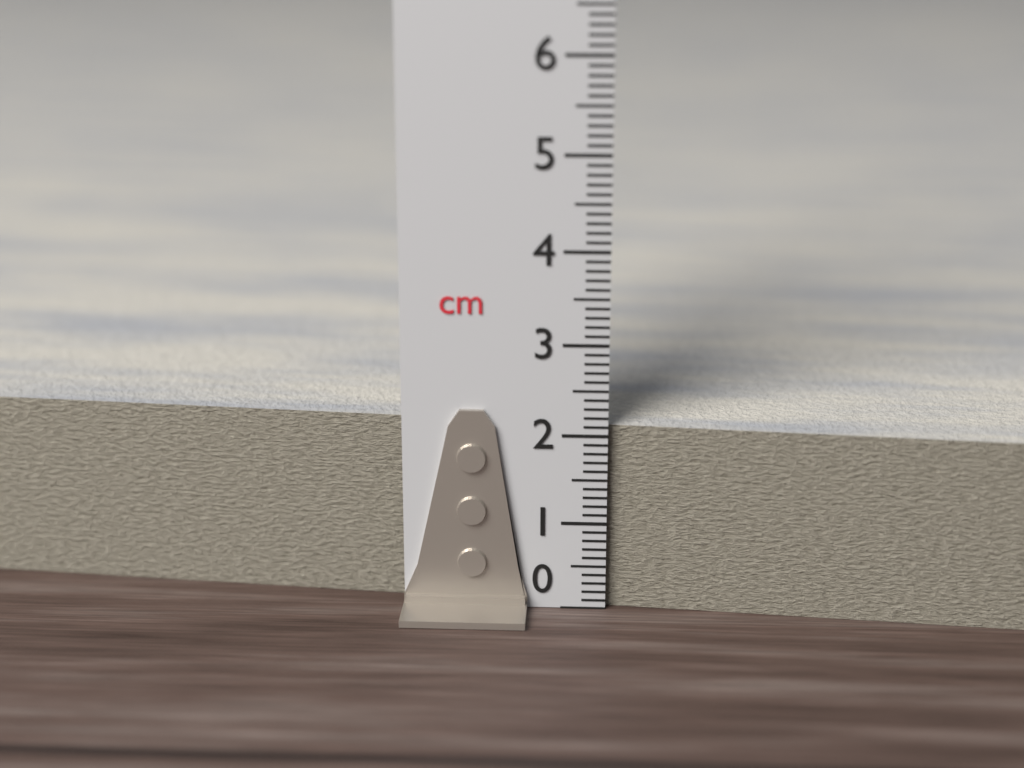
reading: 2.1 cm
